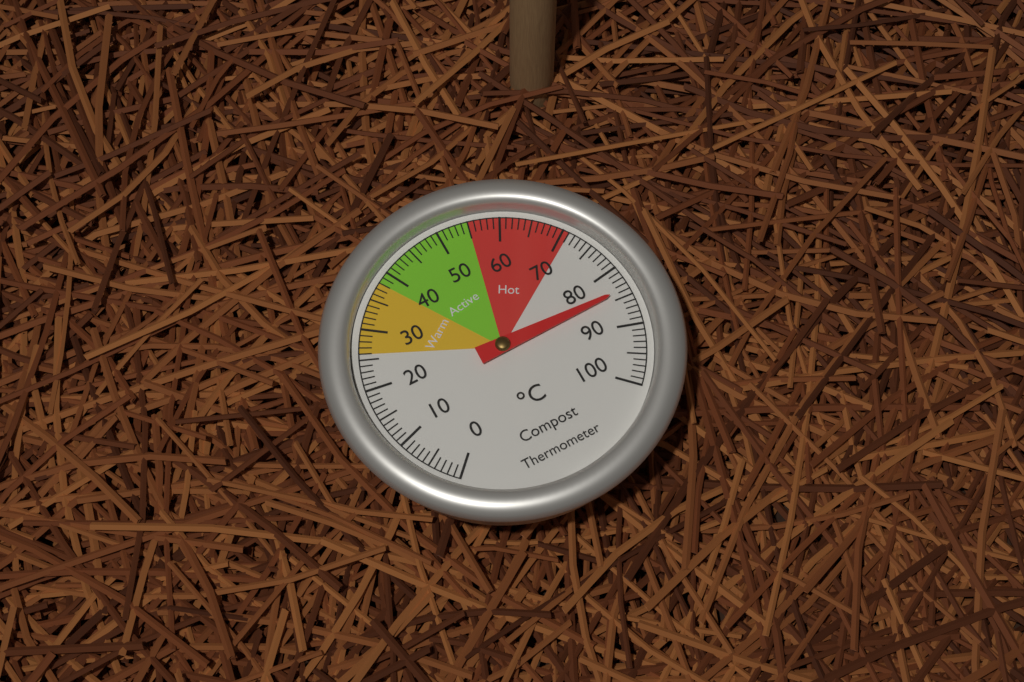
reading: 84 °C
